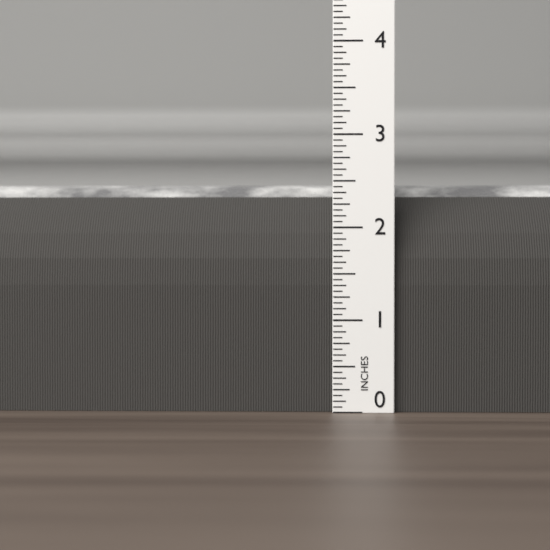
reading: 2.5000 in
